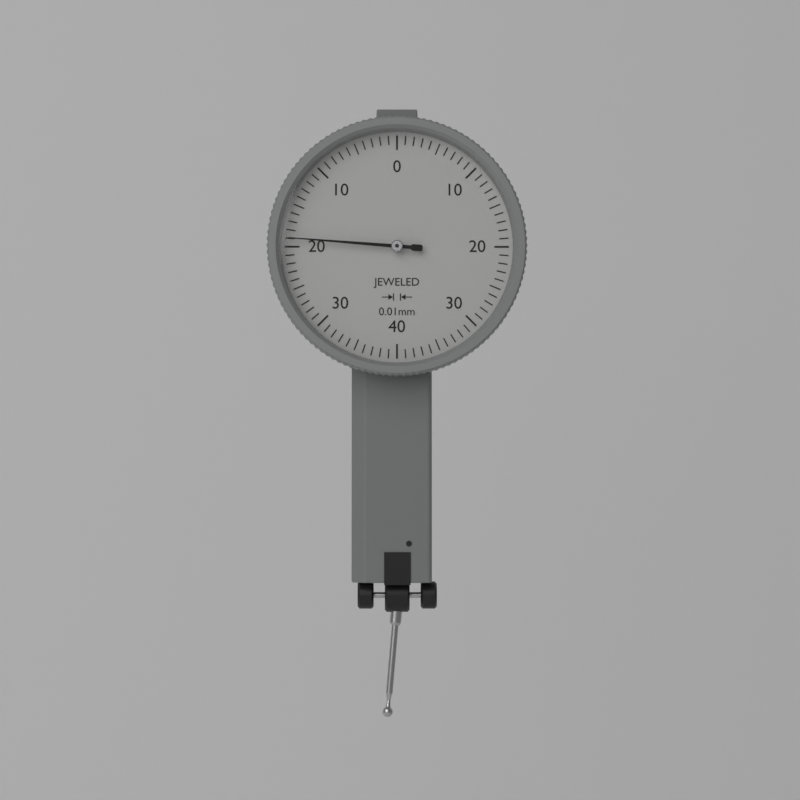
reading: 0.19 mm
